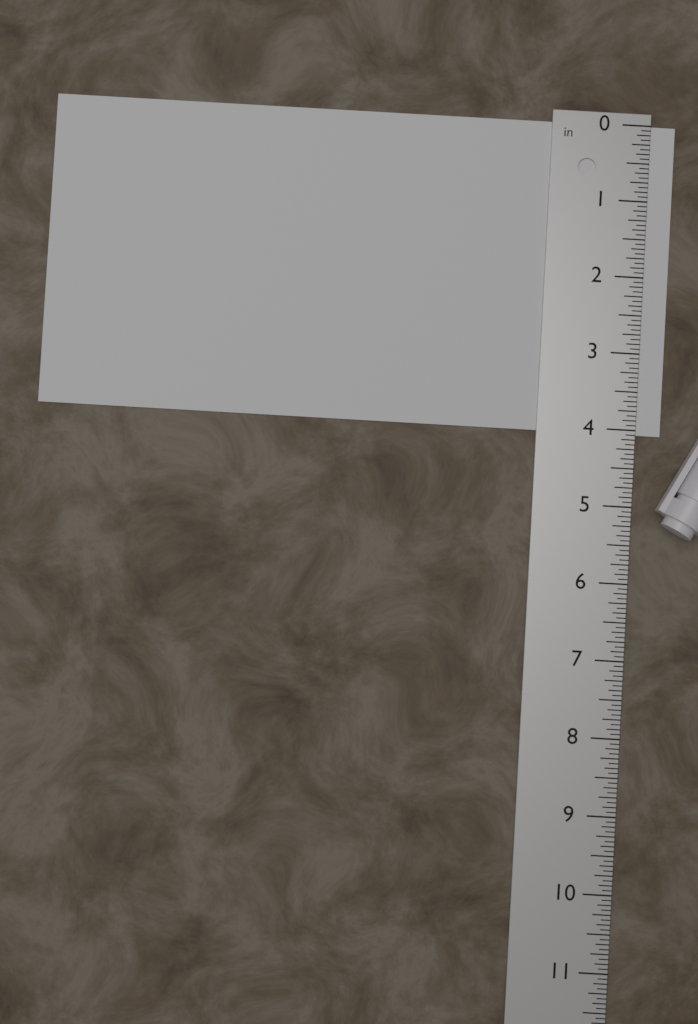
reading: 4.0625 in
